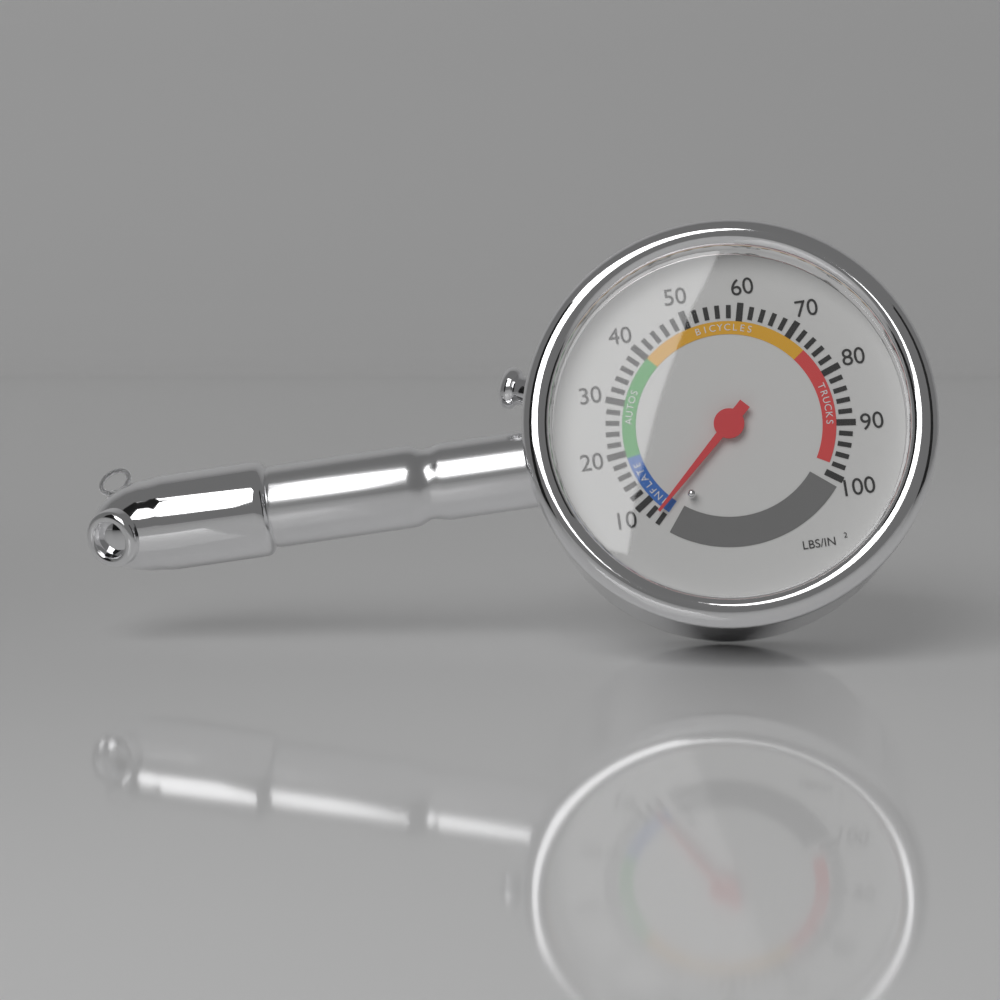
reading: 7 psi
